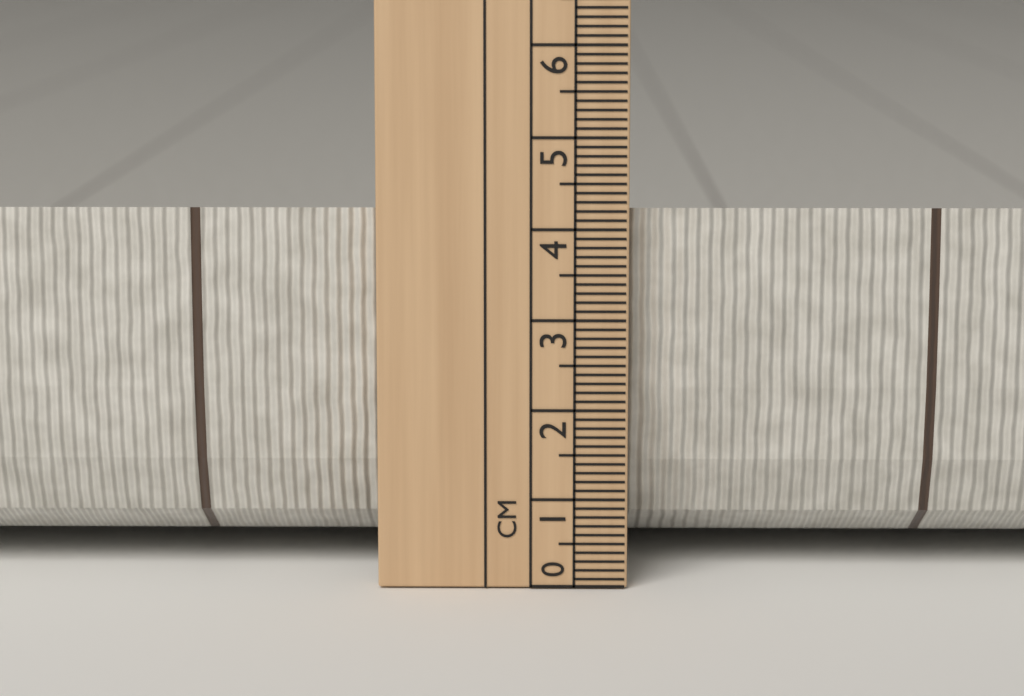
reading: 4.2 cm
